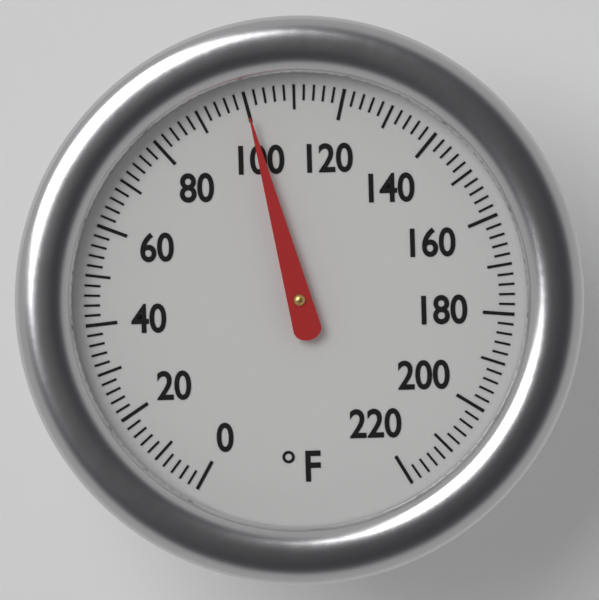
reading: 100 °F
